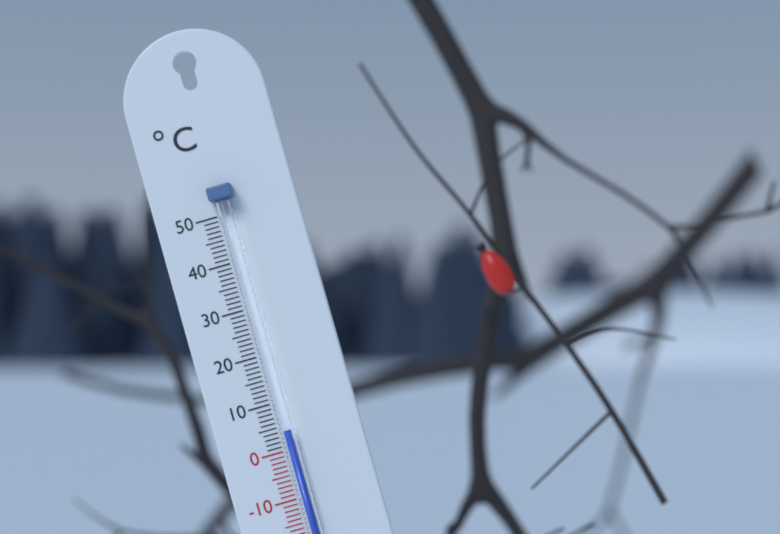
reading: 4 °C
